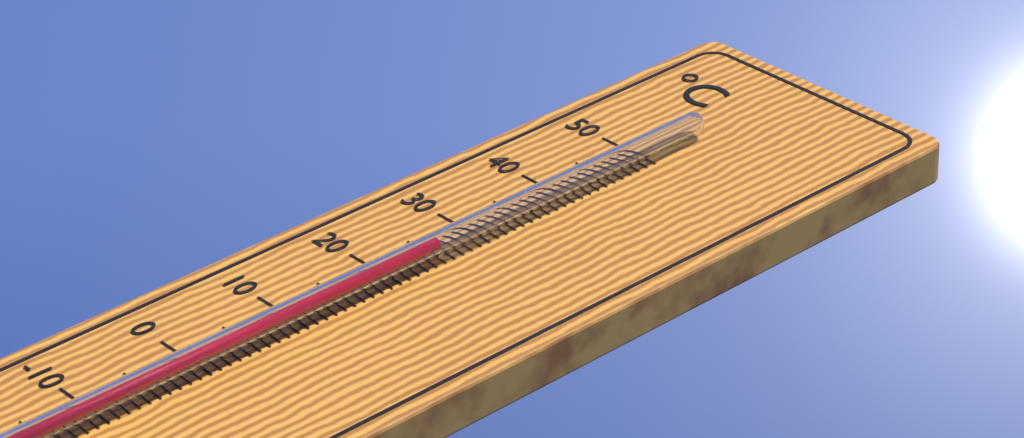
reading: 25 °C
